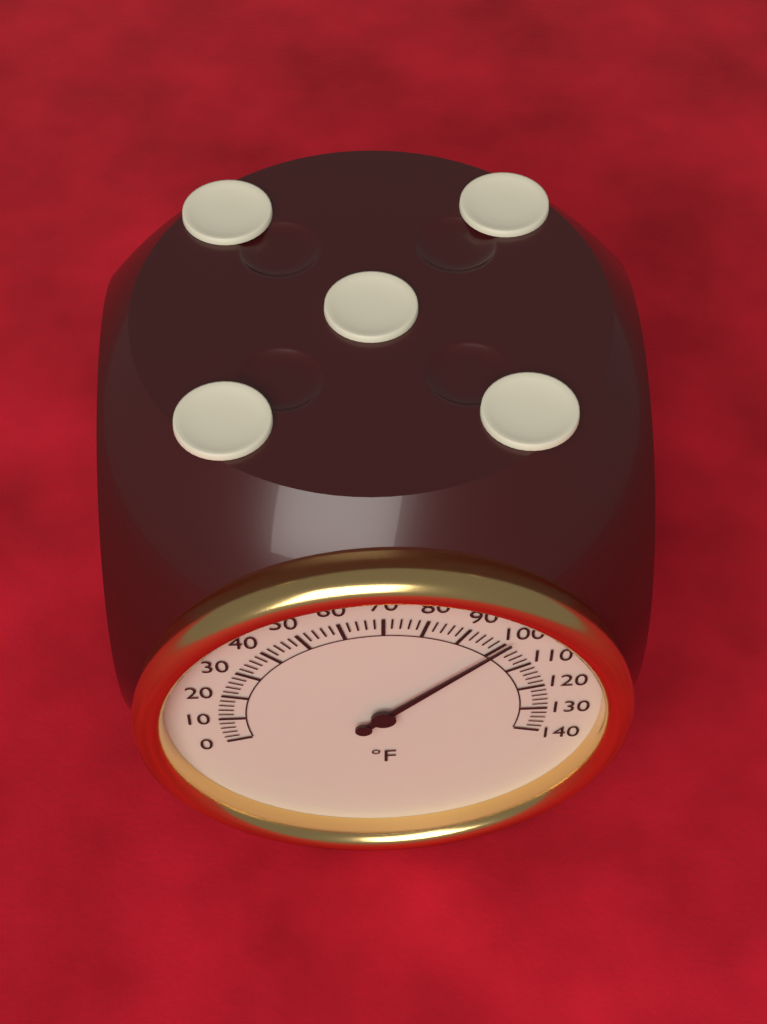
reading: 100 °F
